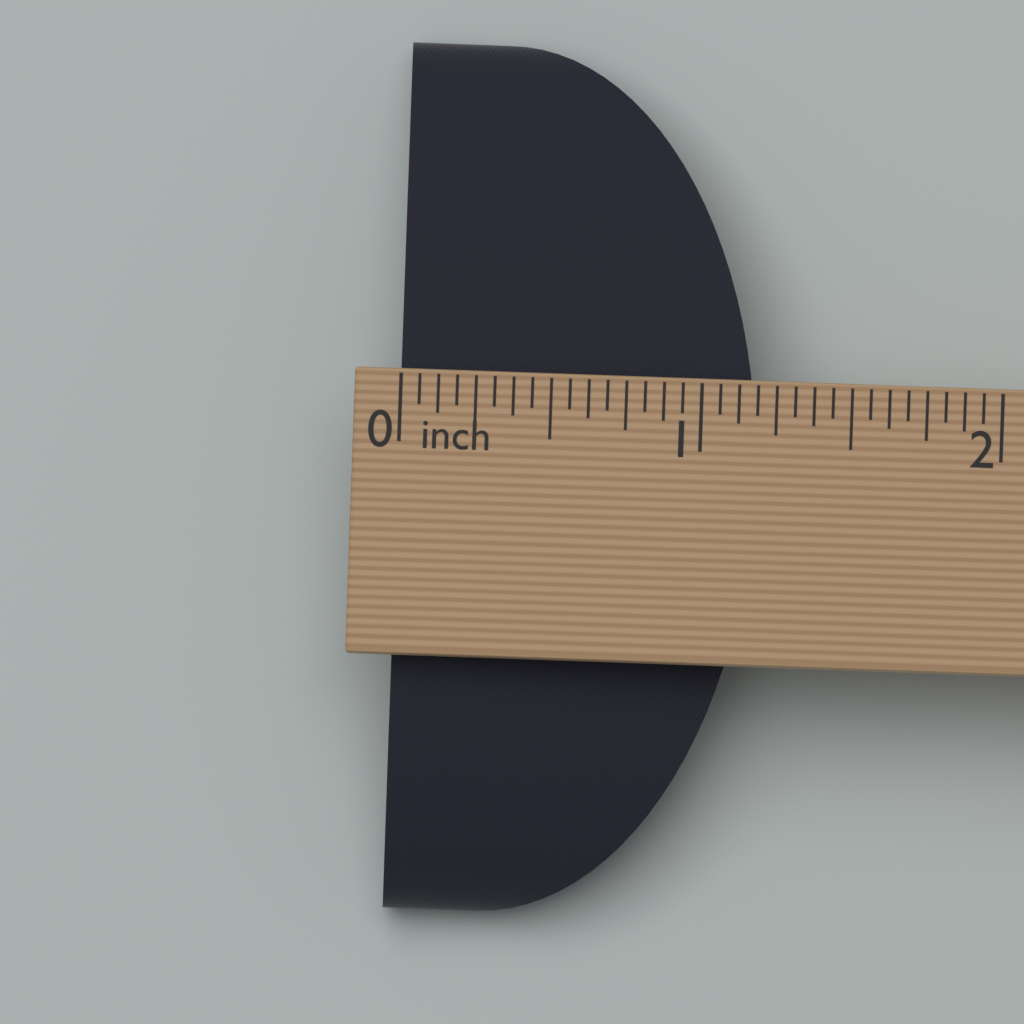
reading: 1.1875 in
